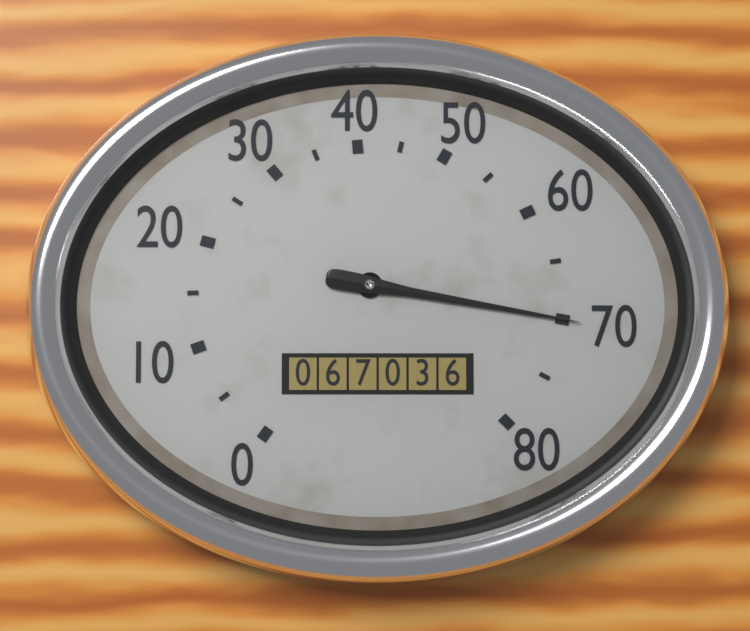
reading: 70 (no unit)
